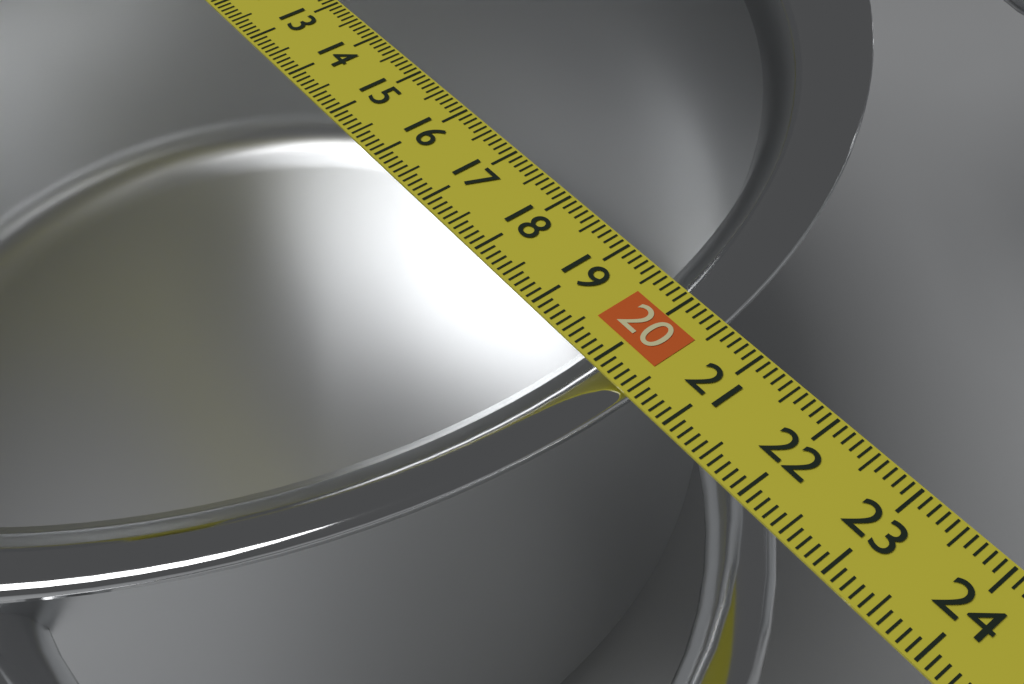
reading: 20.5 cm
